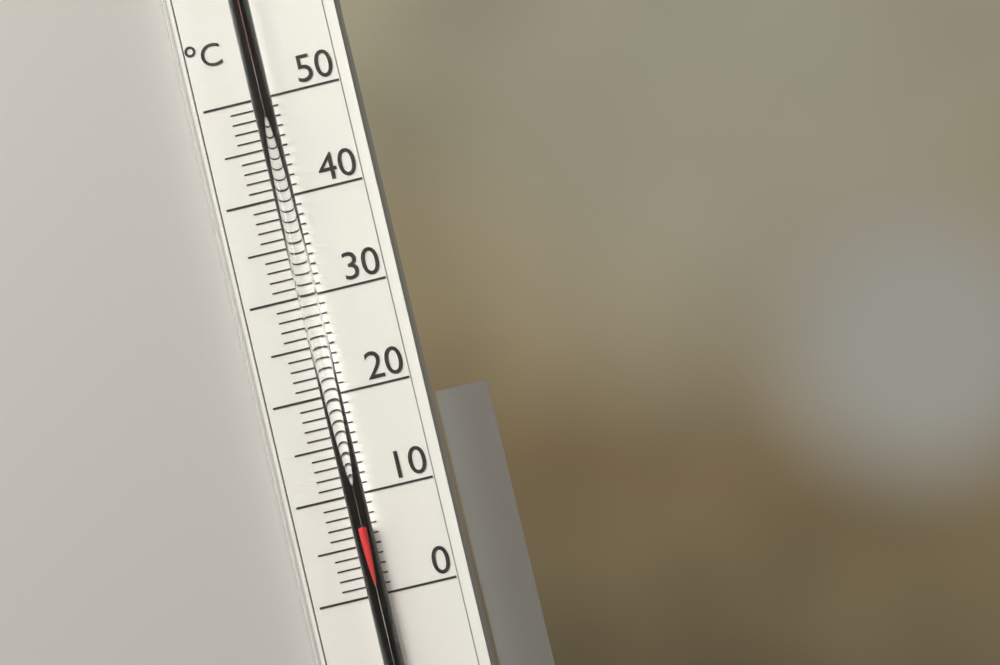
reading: 7 °C
